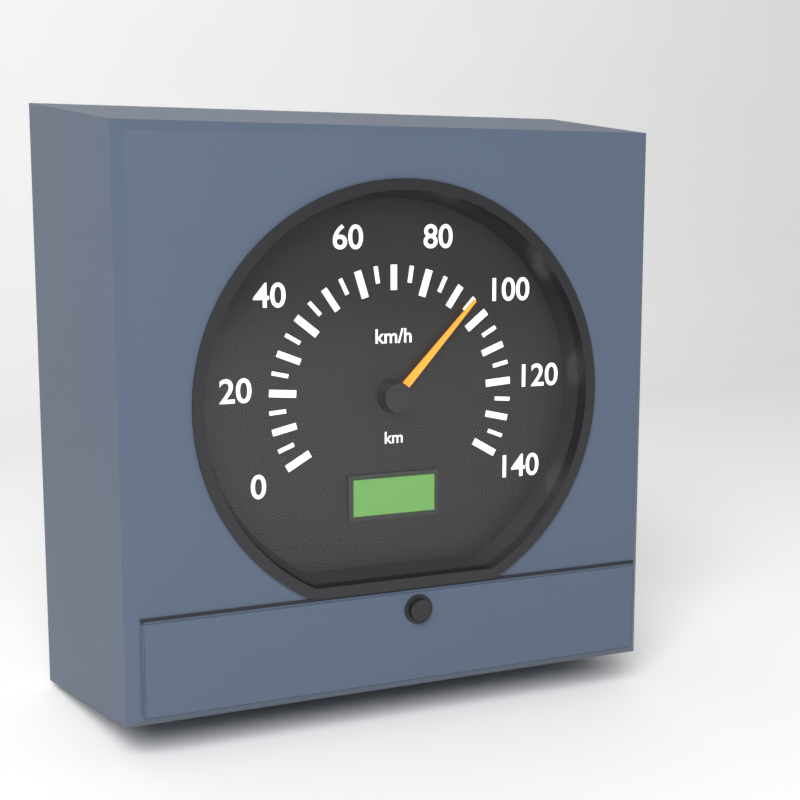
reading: 95 km/h
